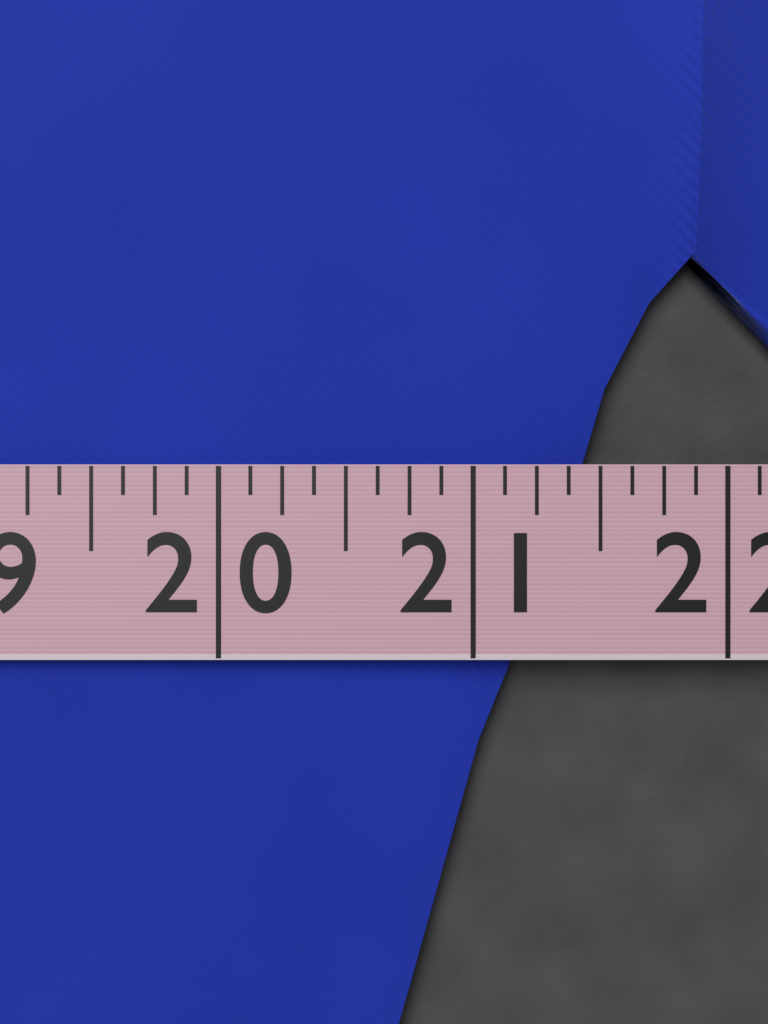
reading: 21.400 in
